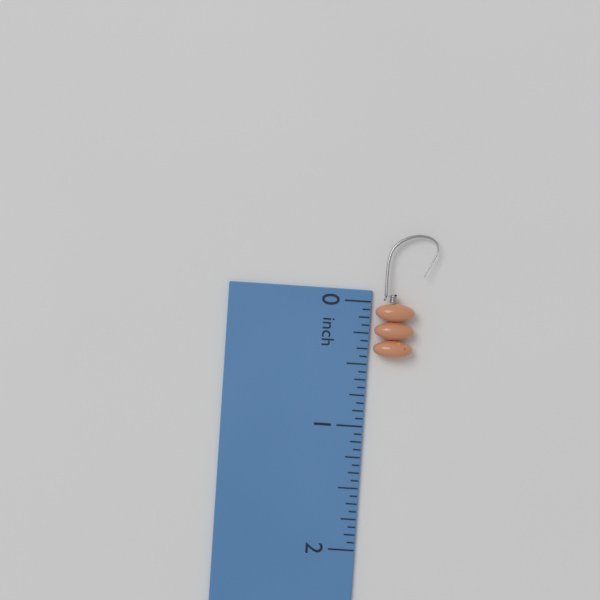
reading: 0.4375 inch
